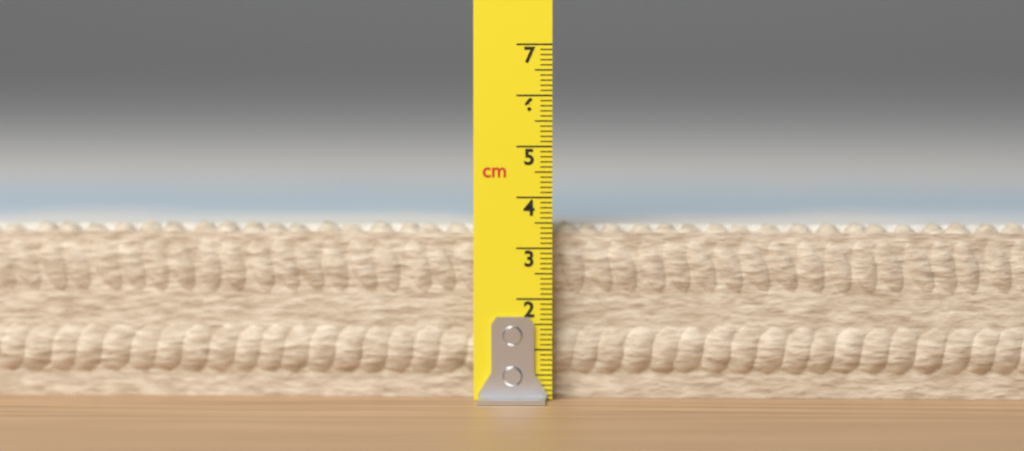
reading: 3.5 cm
